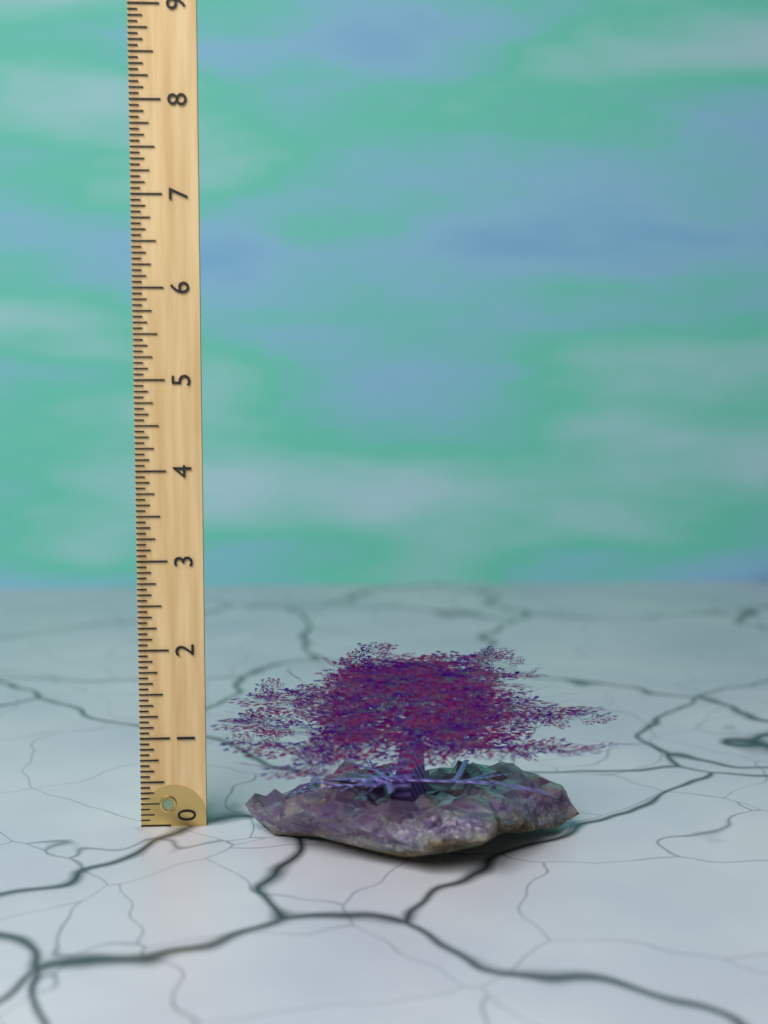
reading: 2.1875 (no unit)
